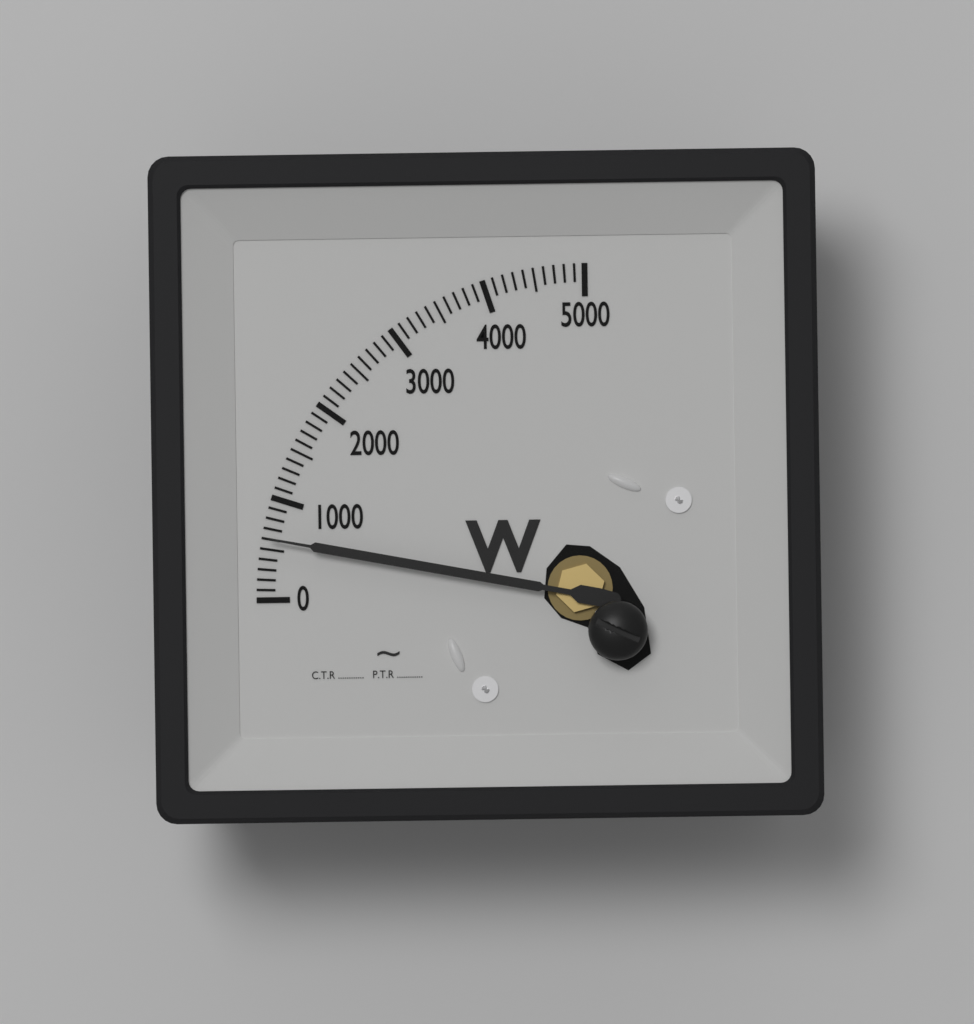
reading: 600 W
